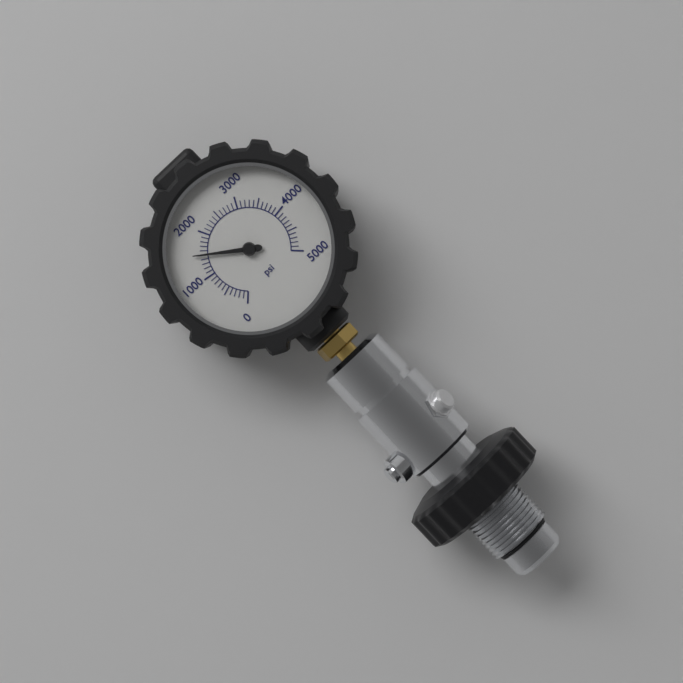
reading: 1500 psi
